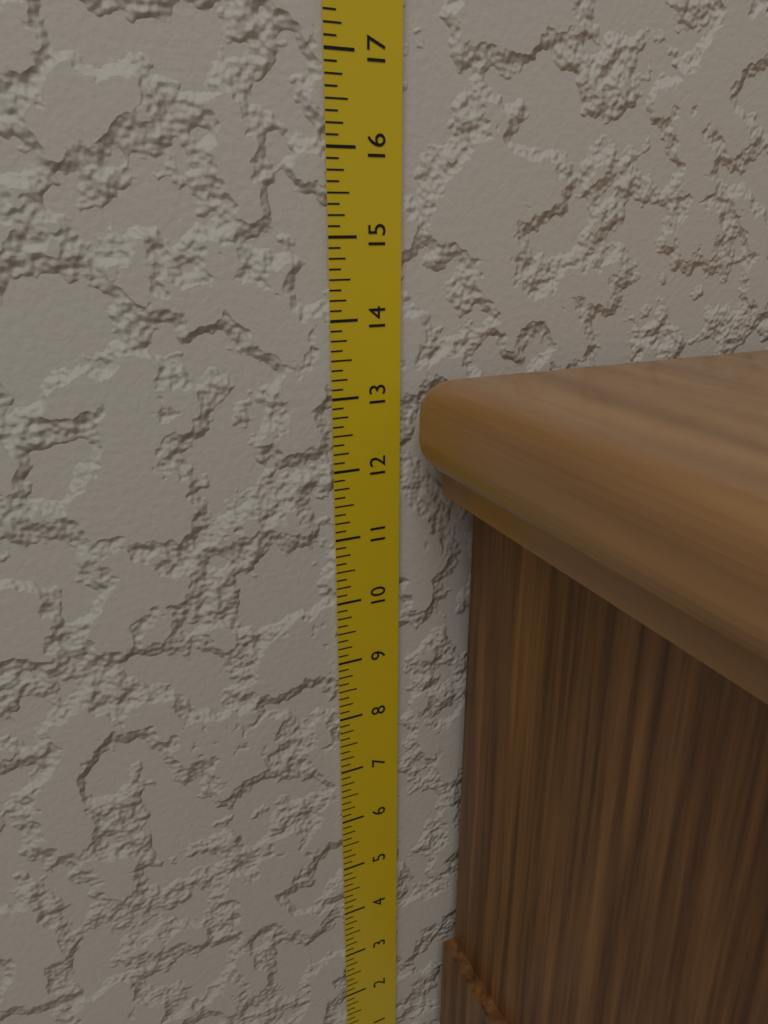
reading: 13.250 in
